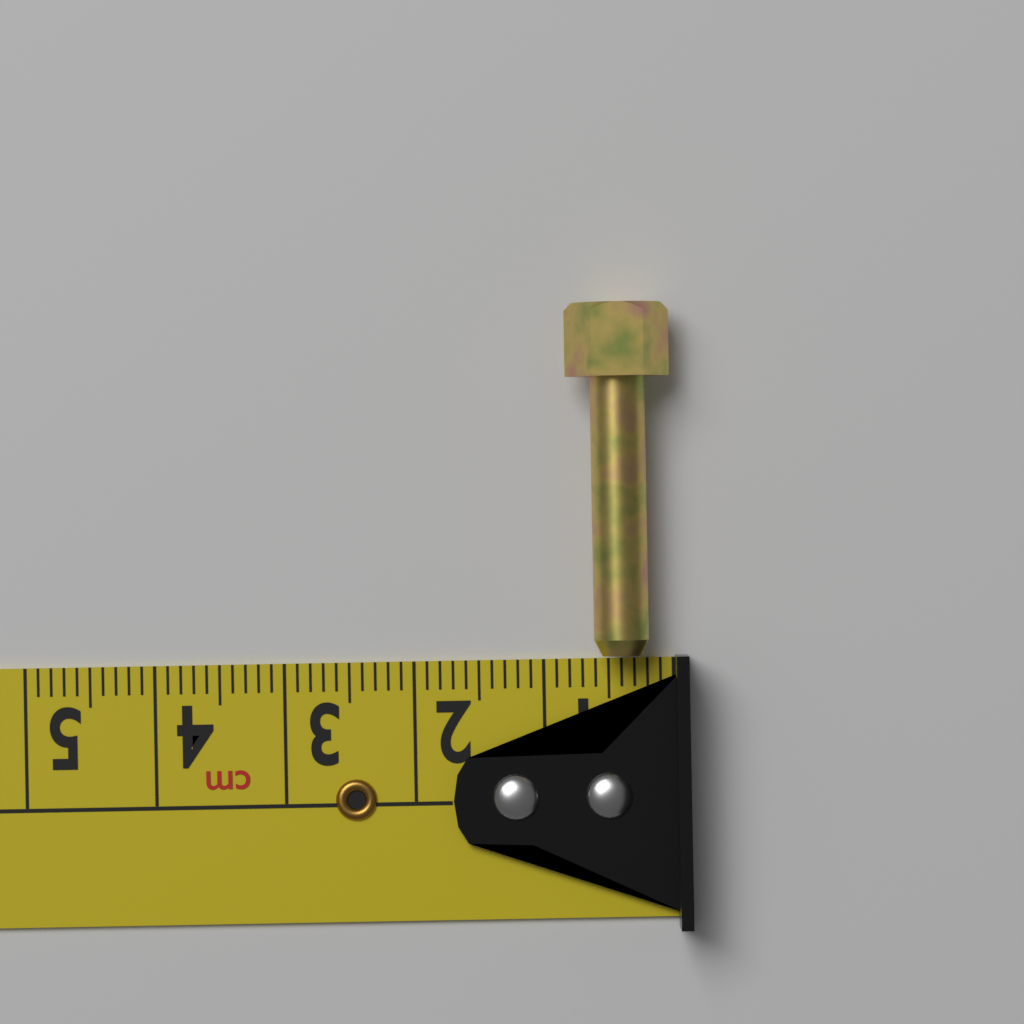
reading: 0.8 cm
